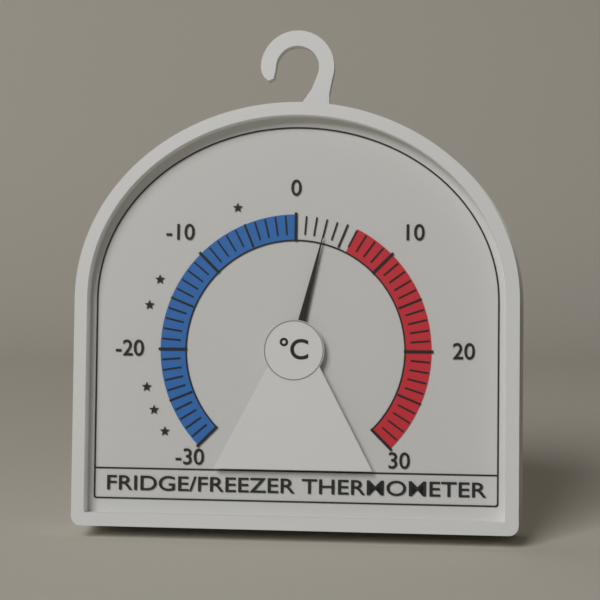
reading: 3 °C
